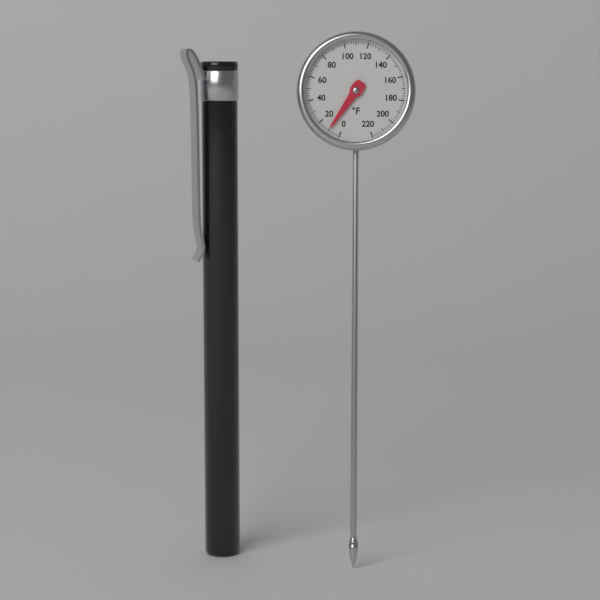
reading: 10 °F
